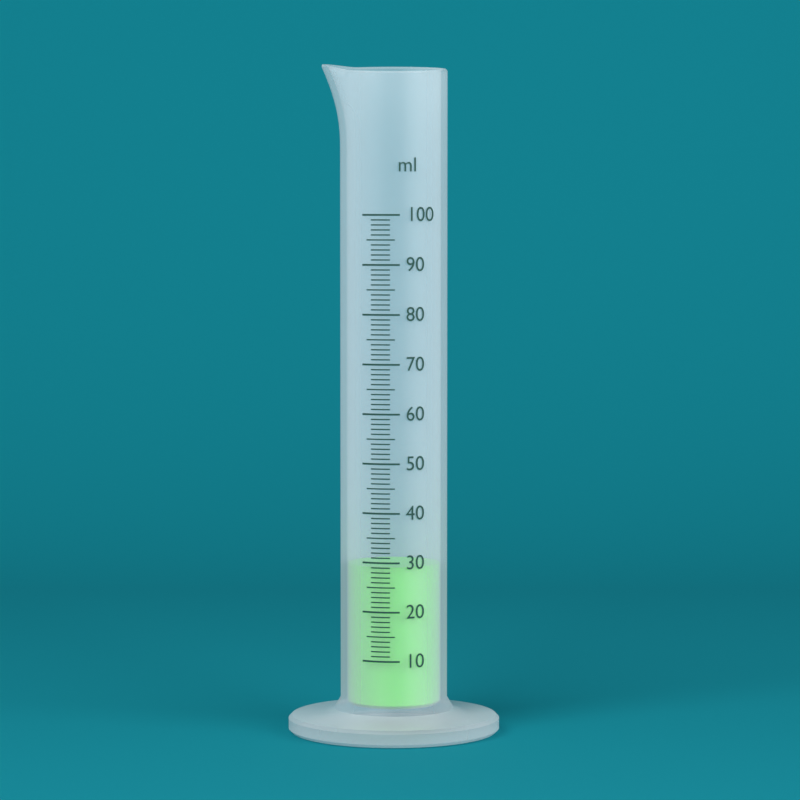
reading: 29 ml
